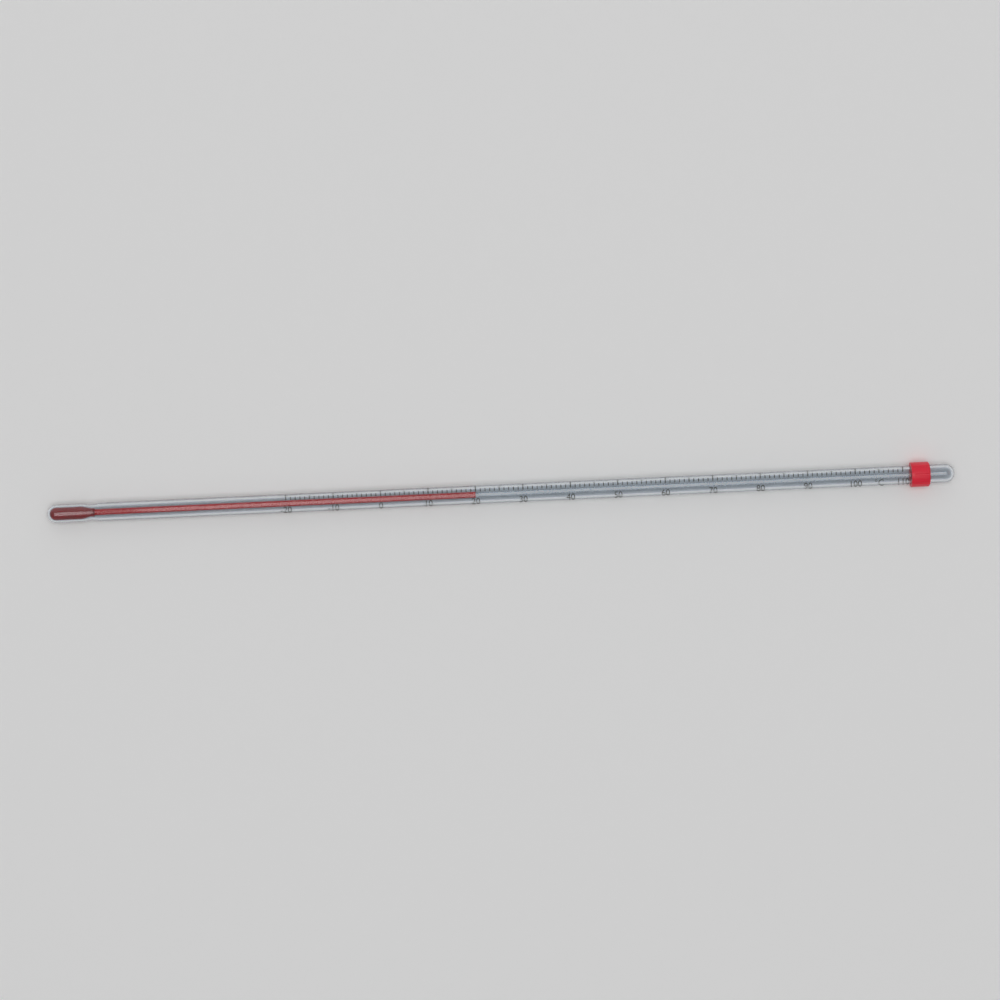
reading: 20 °C
